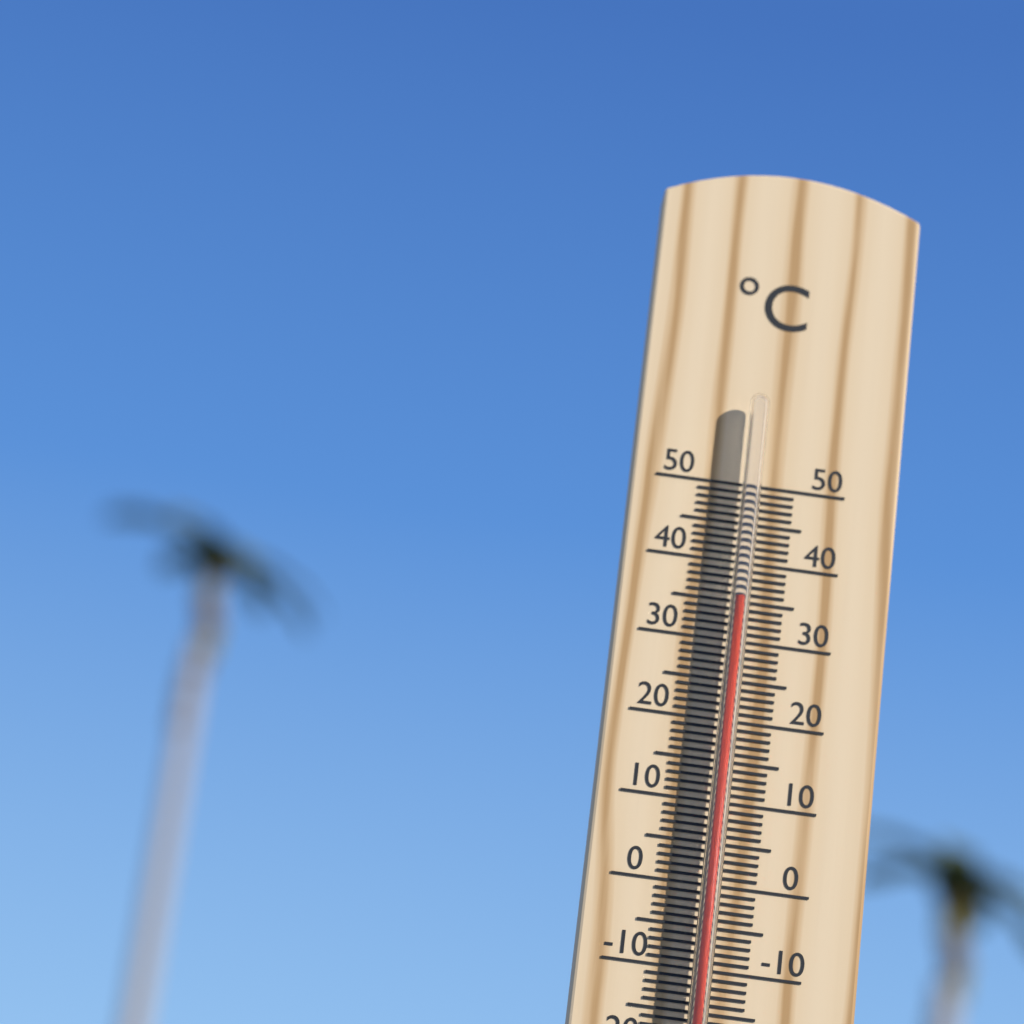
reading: 35 °C
